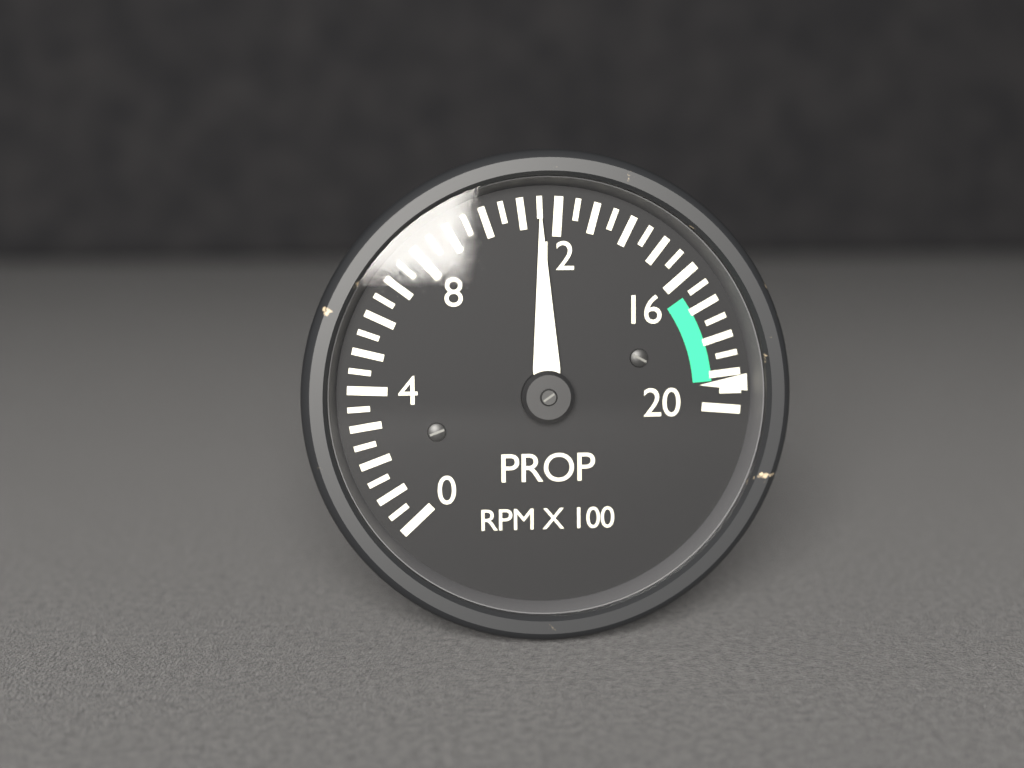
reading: 11.5 RPM X 100
